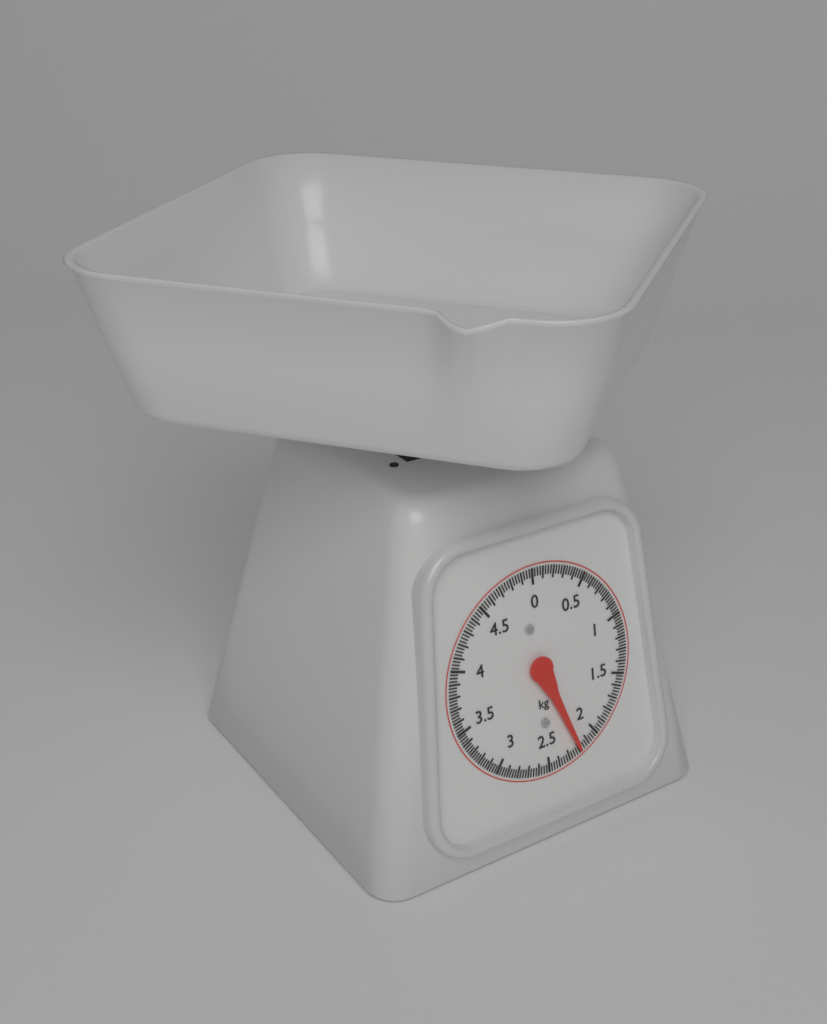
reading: 2.200 kg
